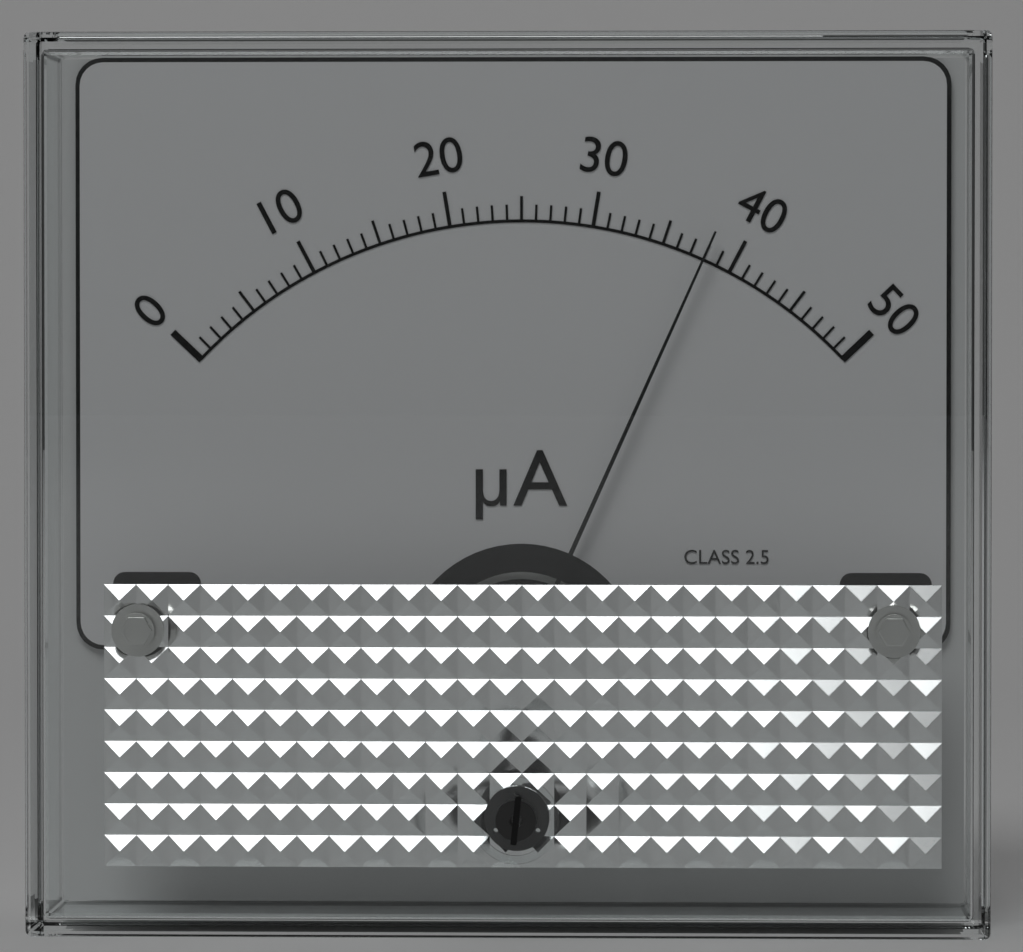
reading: 38 µA
